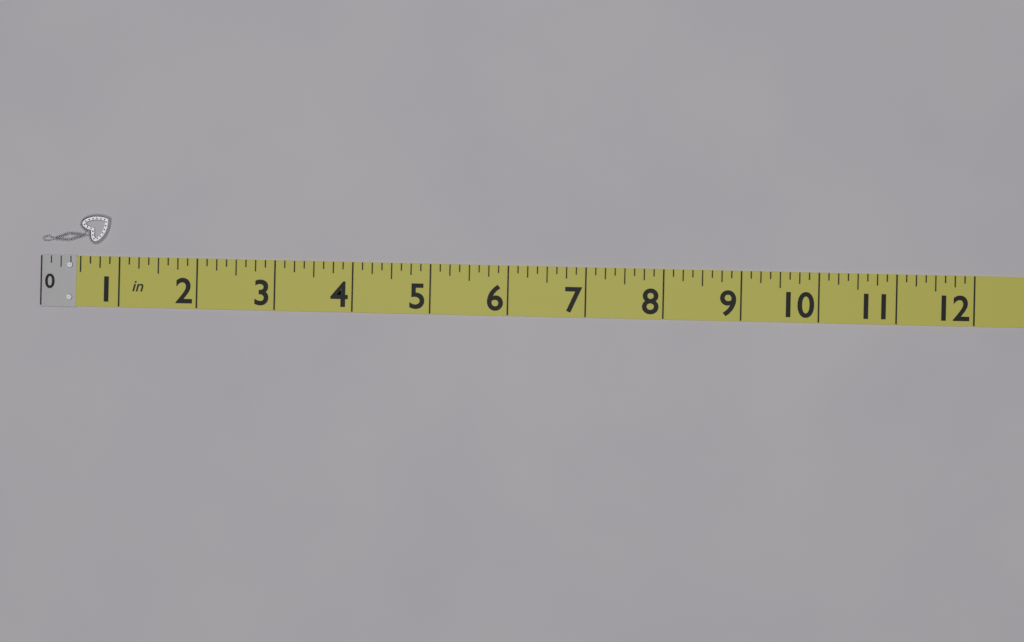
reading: 0.875 in
